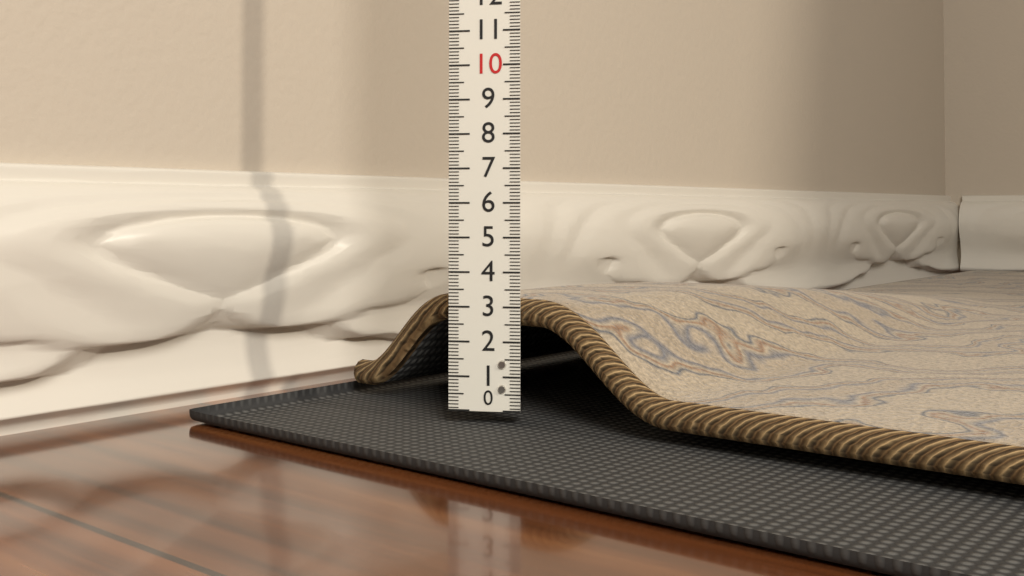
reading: 3.2 (no unit)
